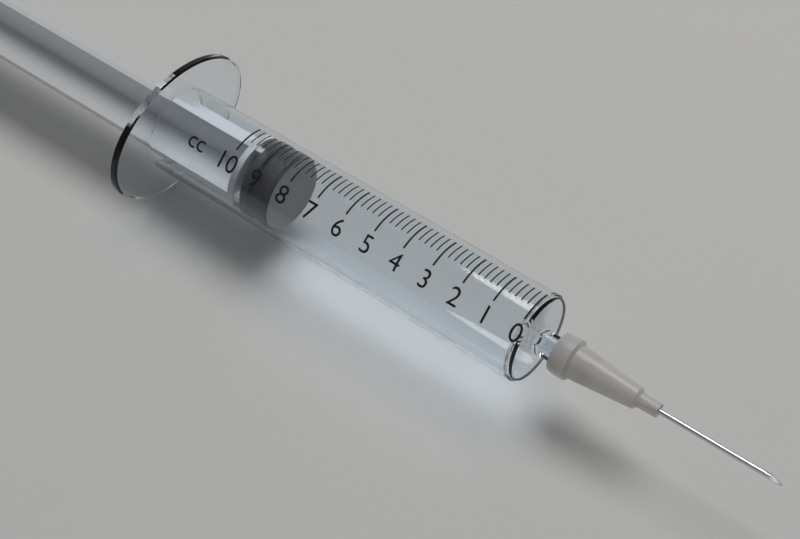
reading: 8.4 cc
